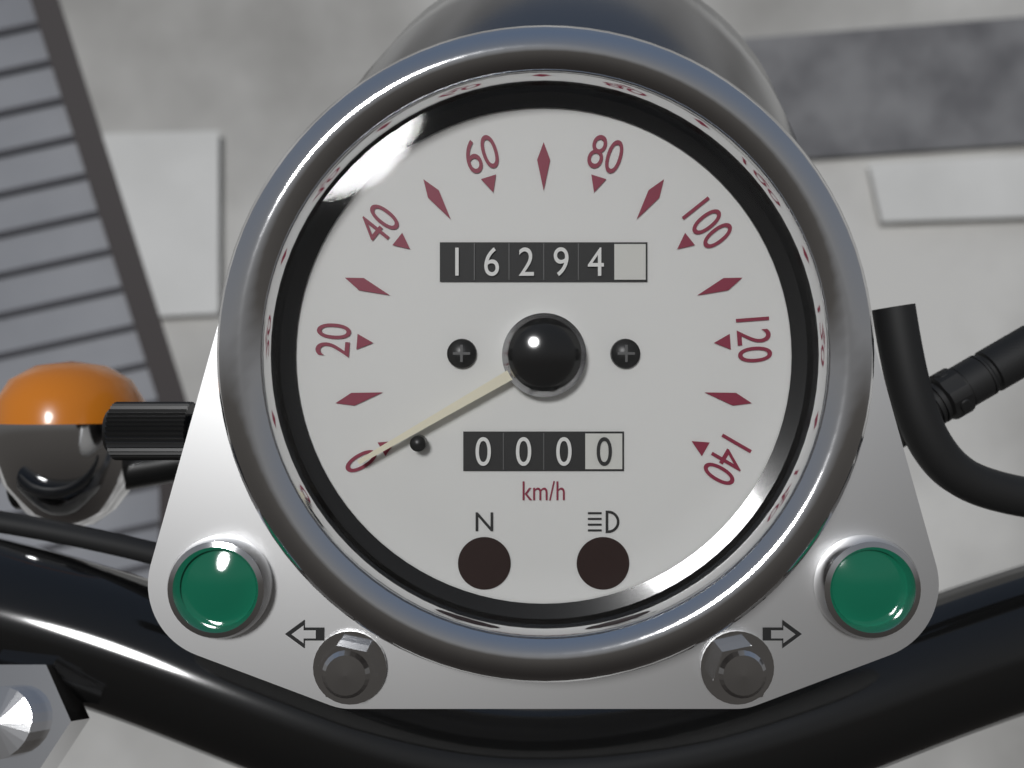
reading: 0 km/h
